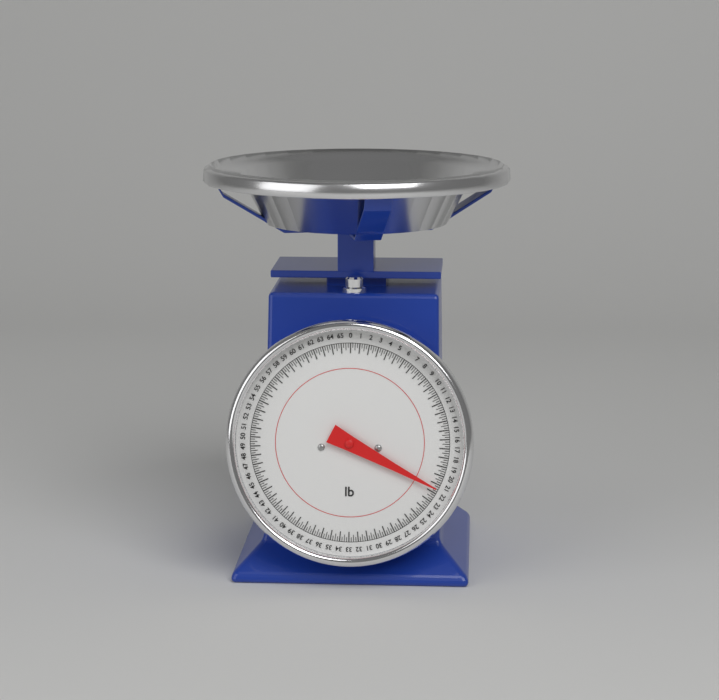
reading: 21.50 lb
